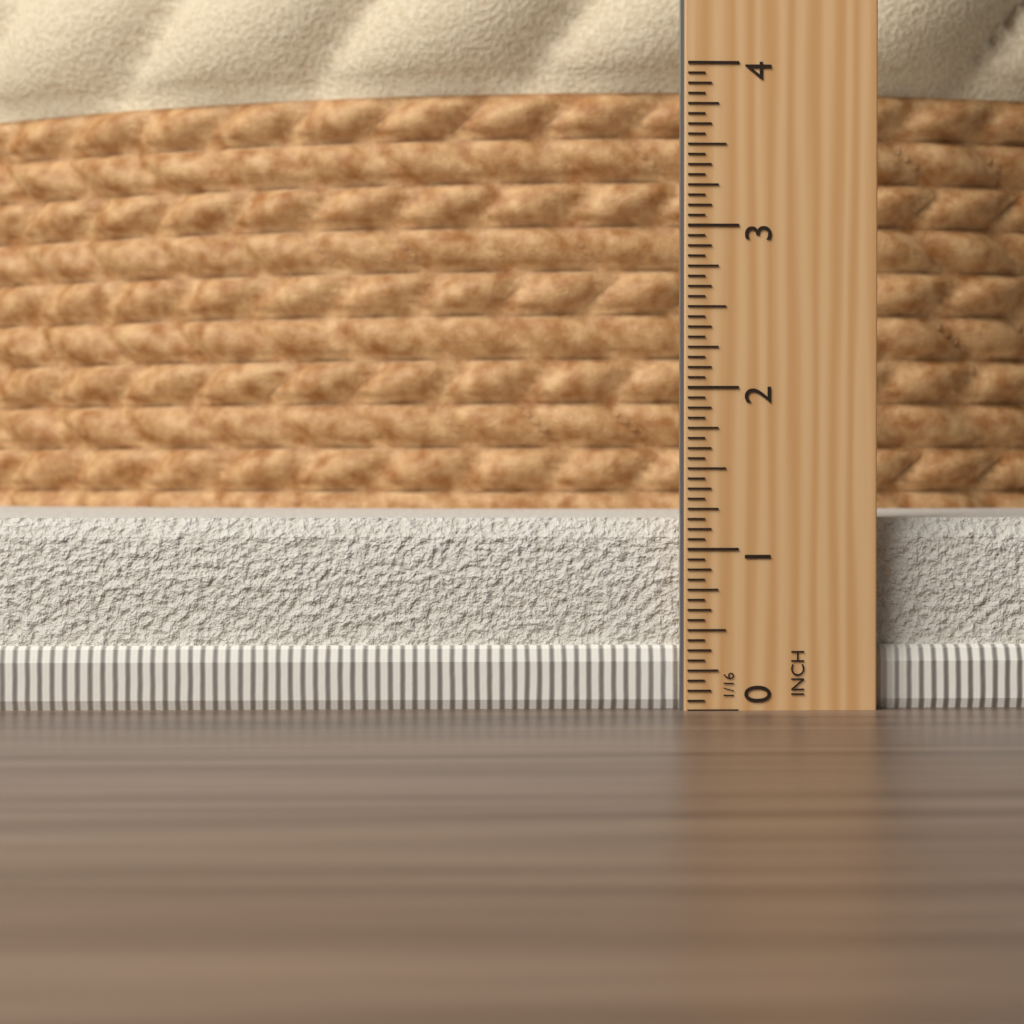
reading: 1.1875 in
